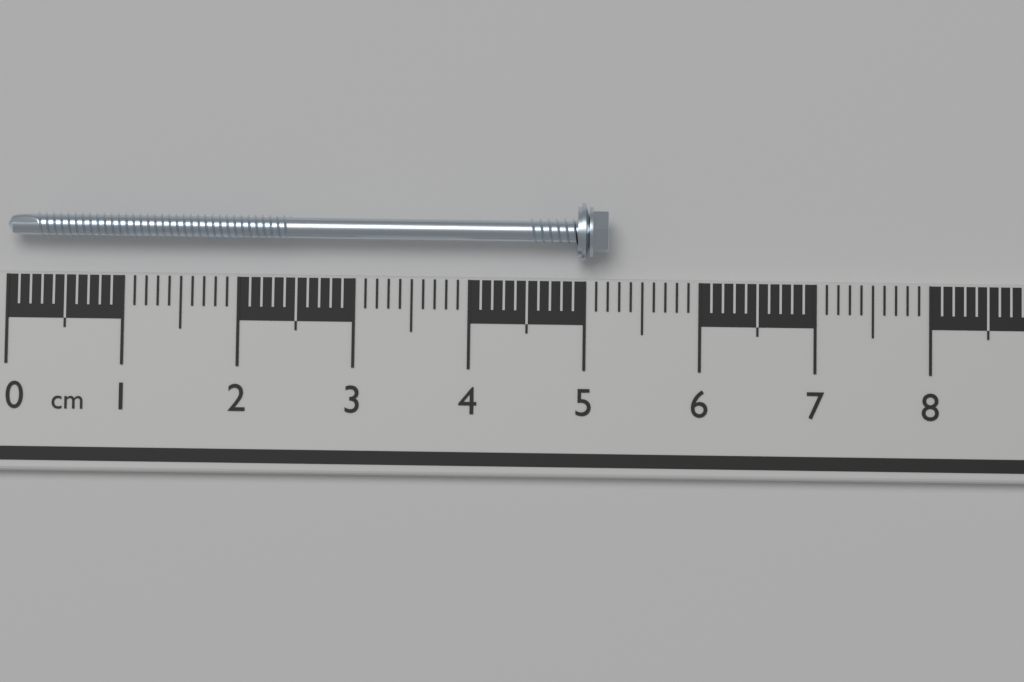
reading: 5.2 cm
